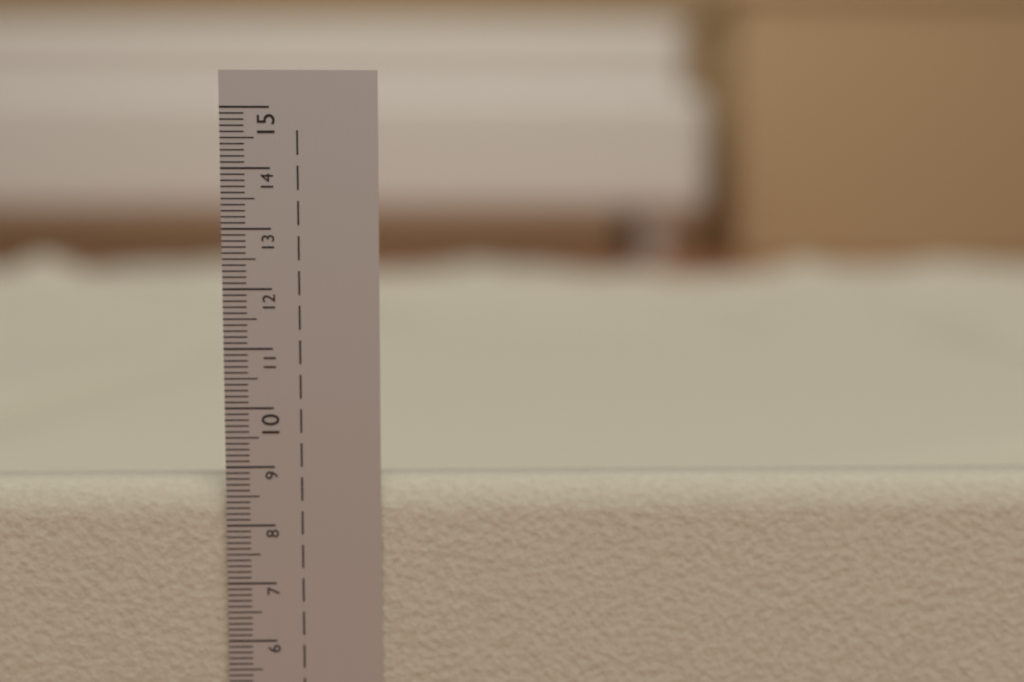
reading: 8.7 cm
